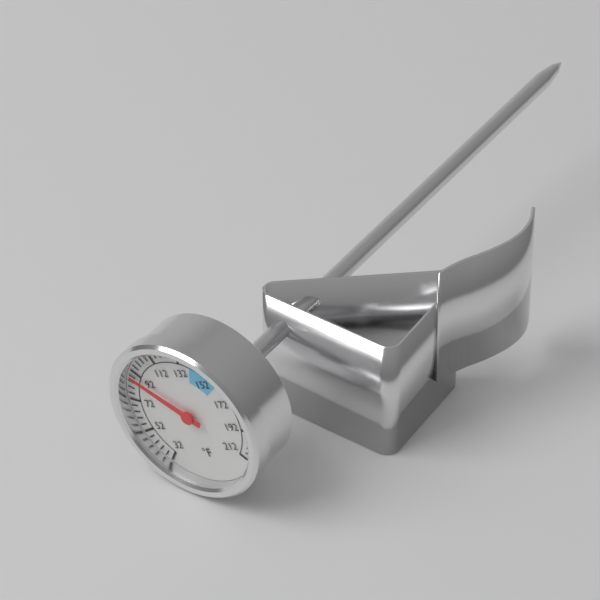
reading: 88 °F
